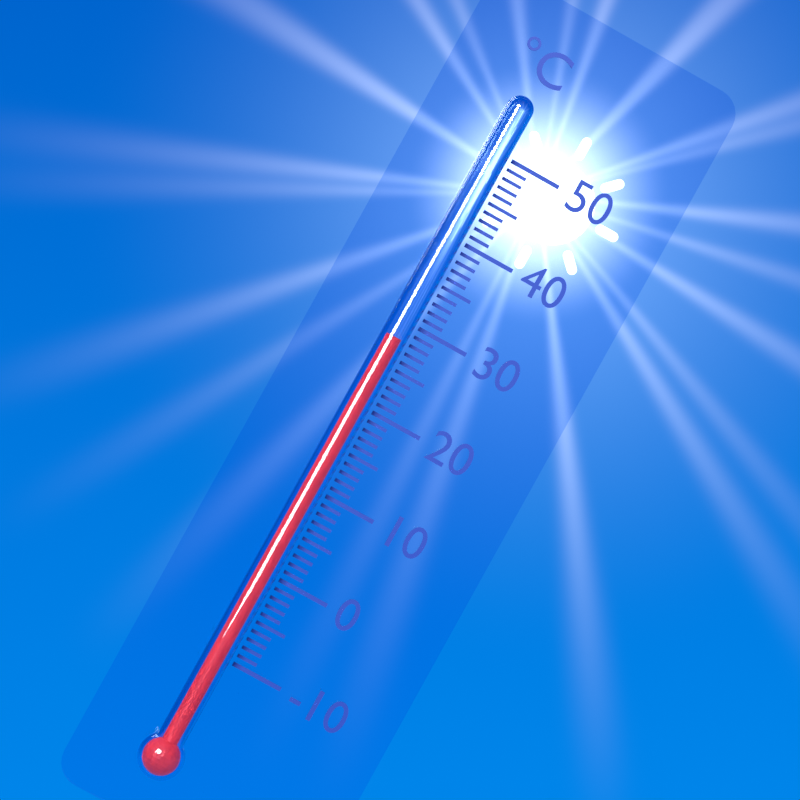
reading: 28 °C
